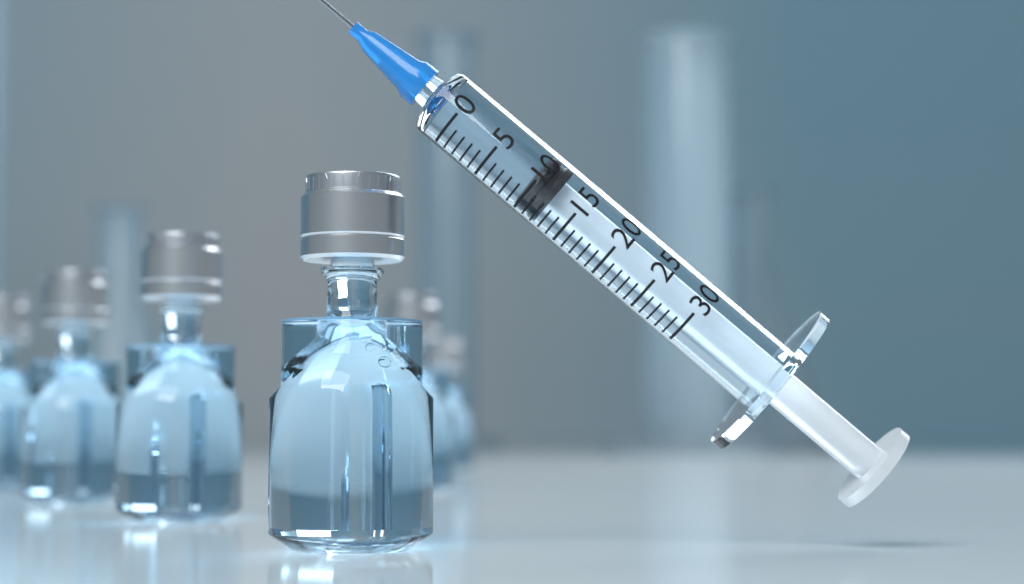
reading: 10 (no unit)
